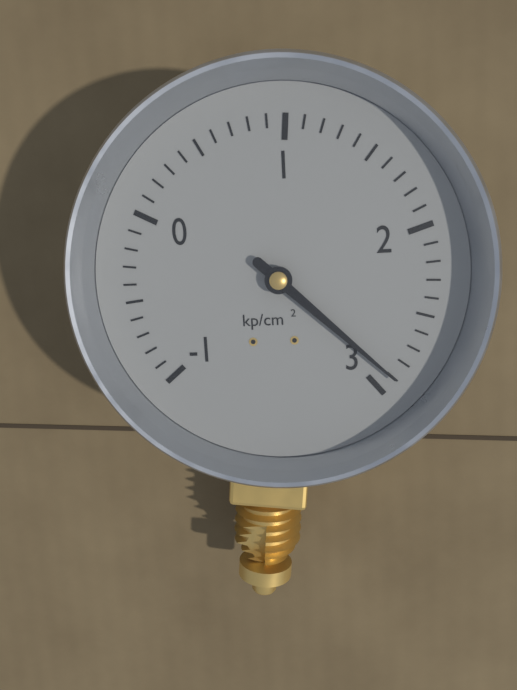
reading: 2.9 kp/cm²
